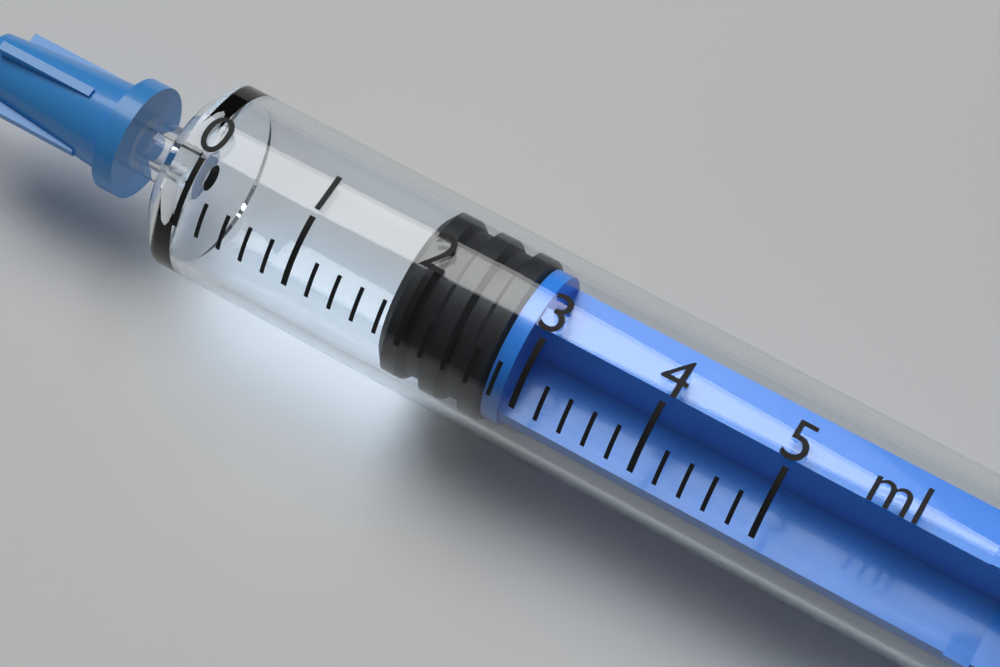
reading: 1.8 ml
